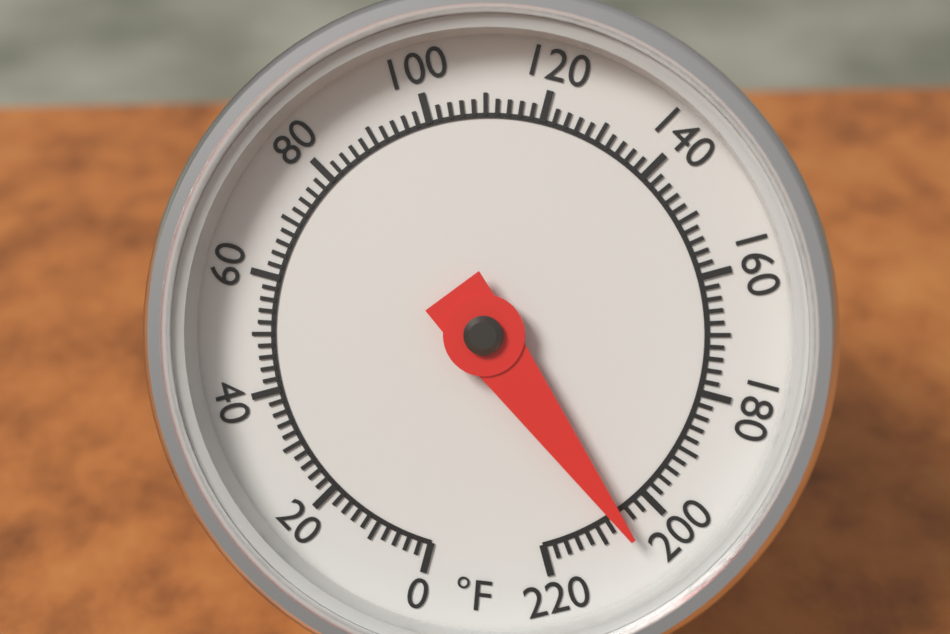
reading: 206 °F
